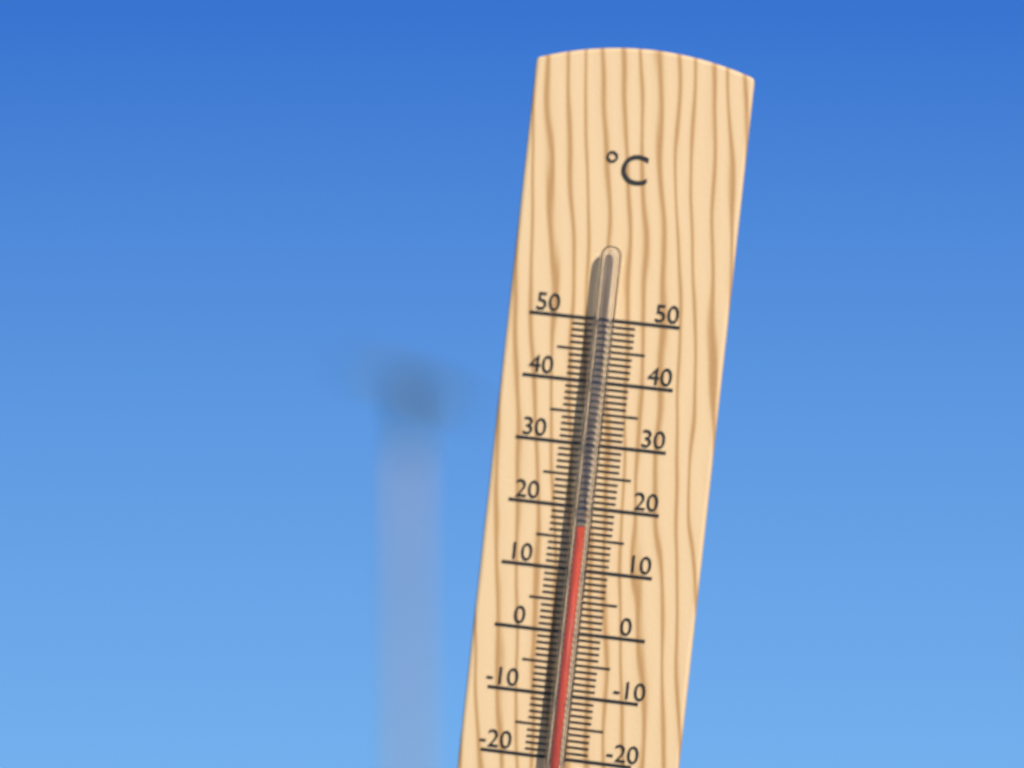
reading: 17 °C
